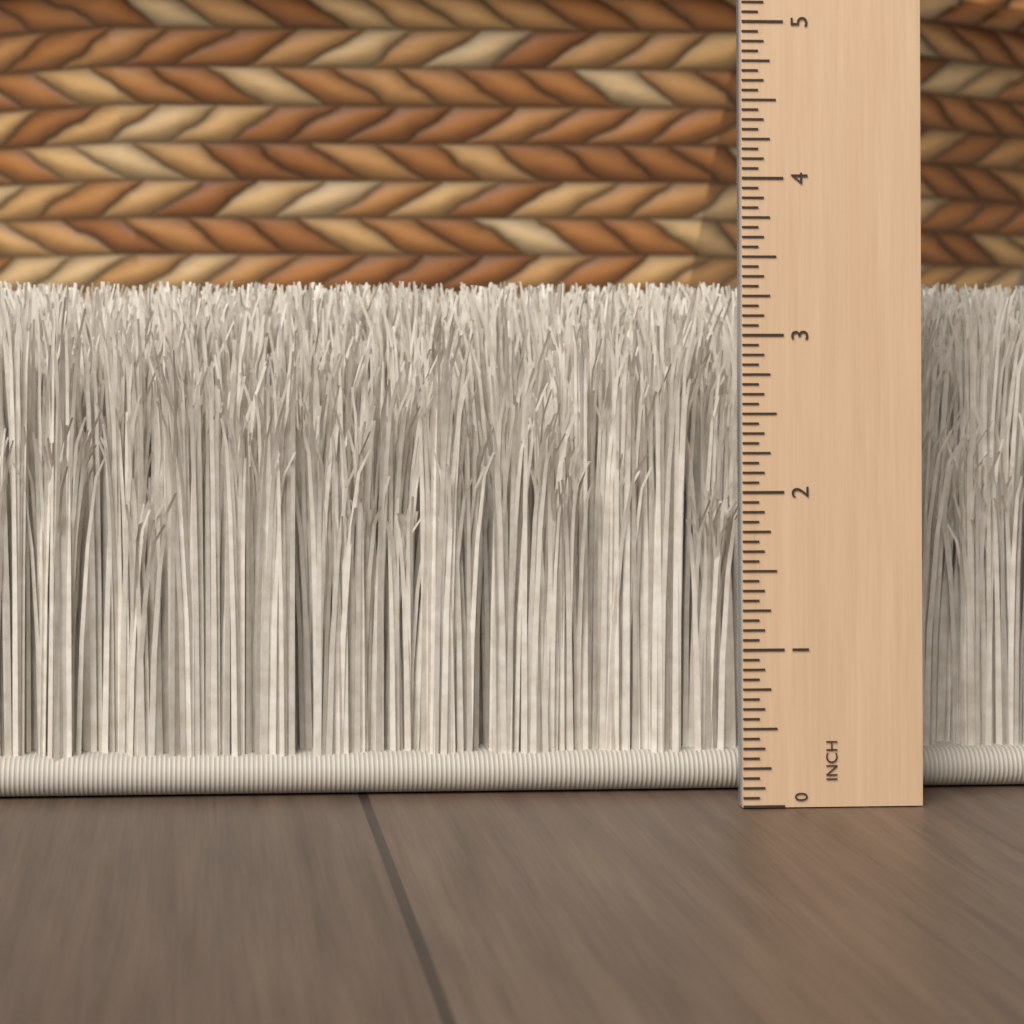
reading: 3.3750 in
